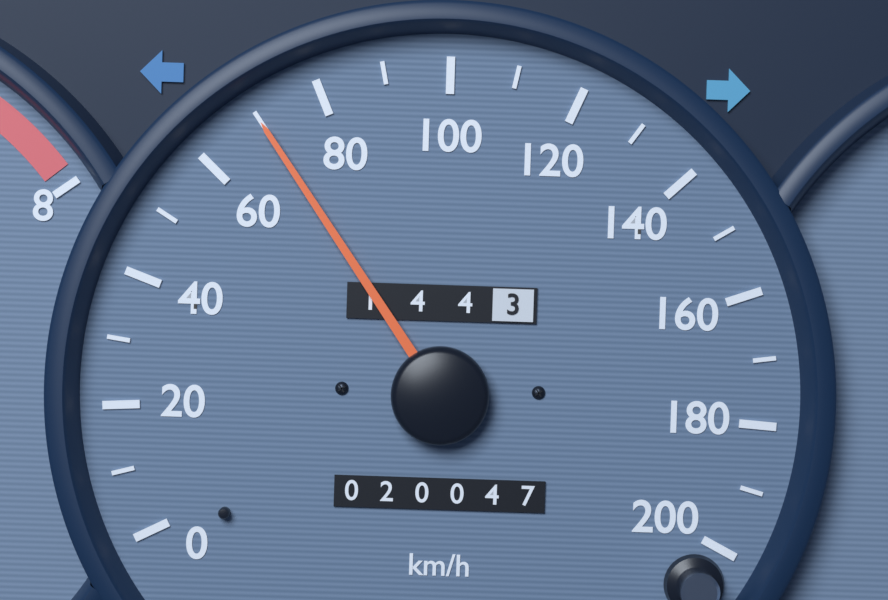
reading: 70 km/h
